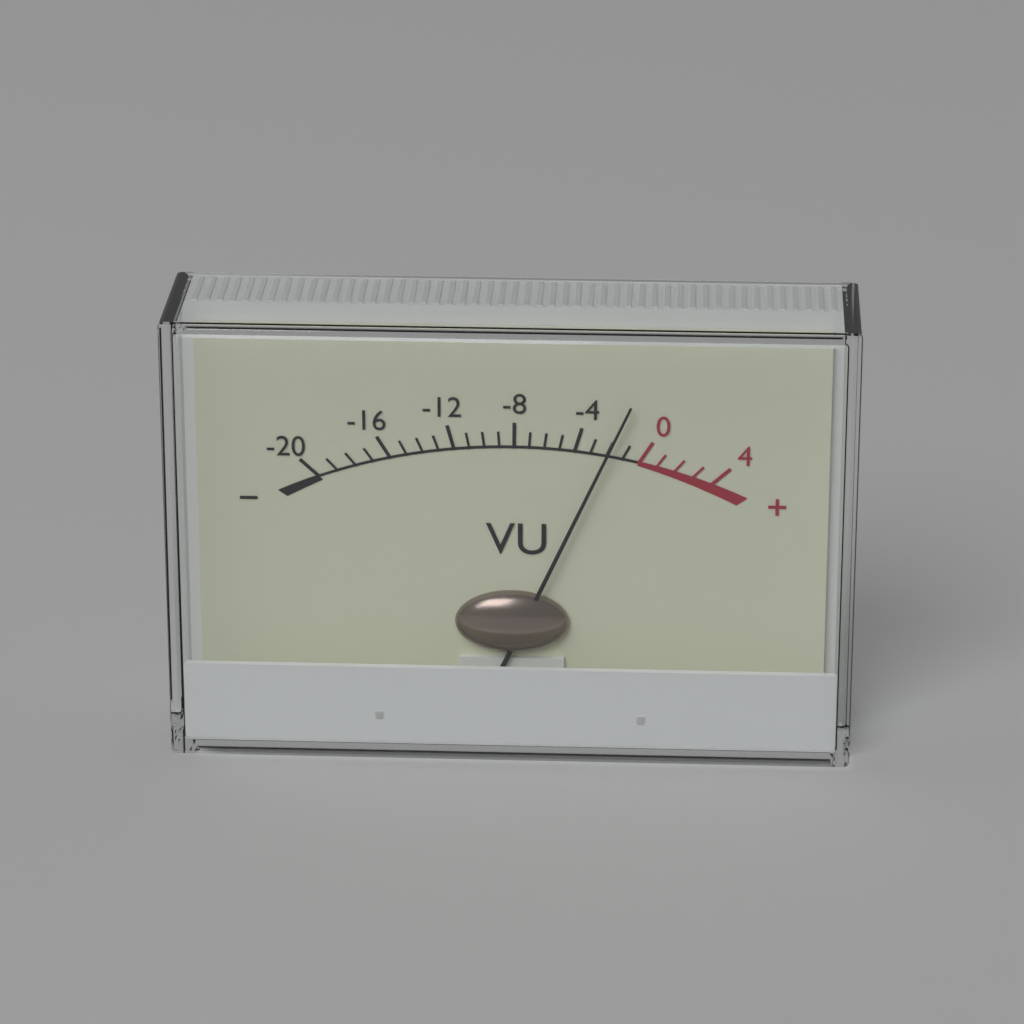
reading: -2 VU
